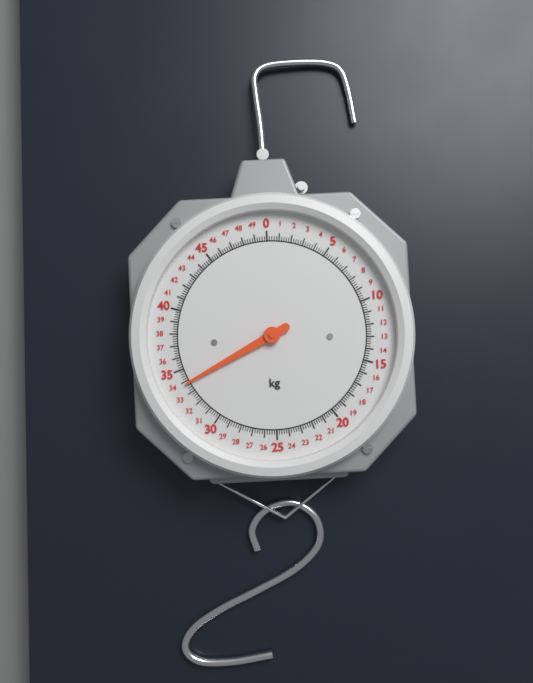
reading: 33.8 kg
